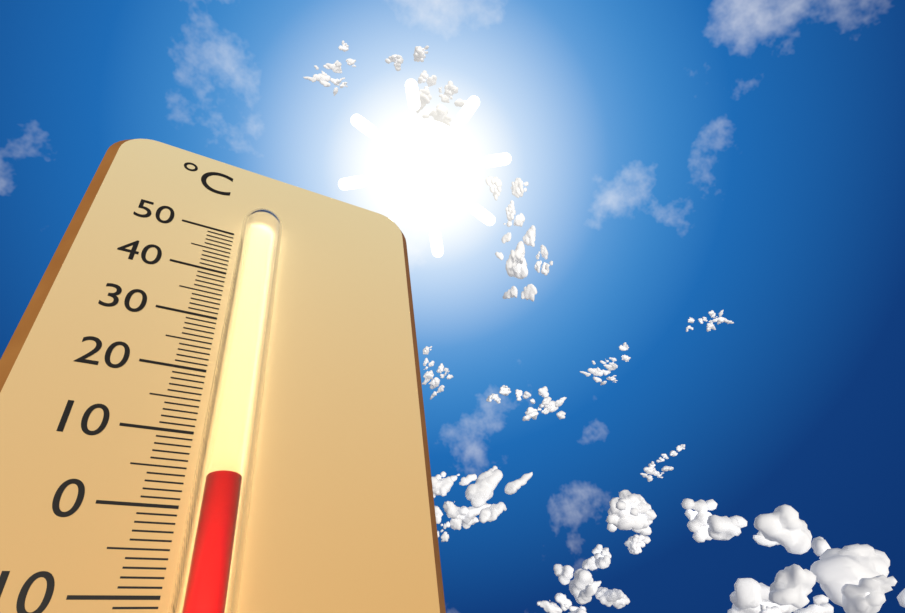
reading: 3 °C
